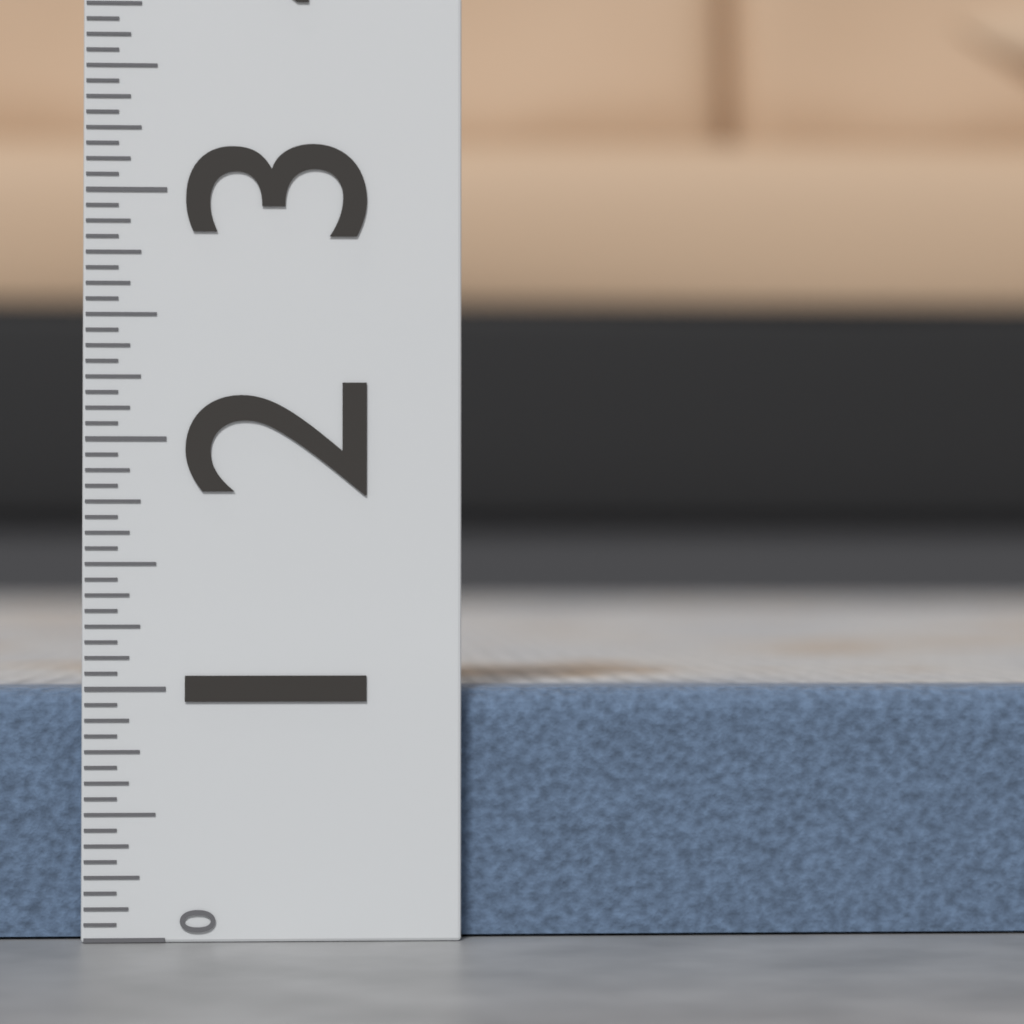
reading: 1.0000 (no unit)
